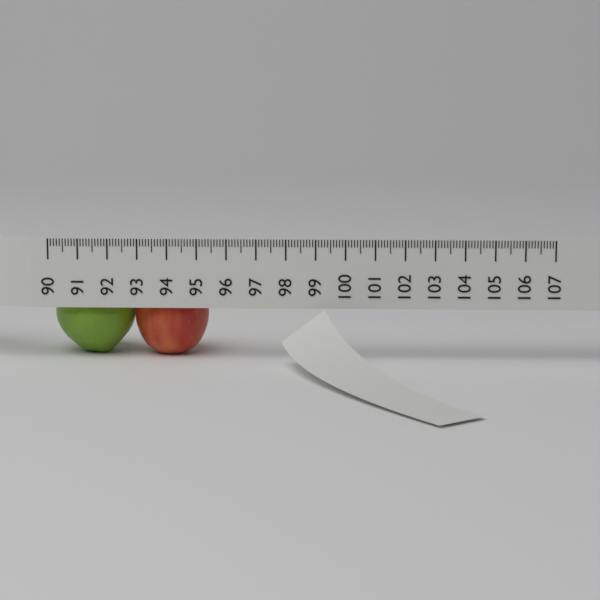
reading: 95.3 (no unit)
